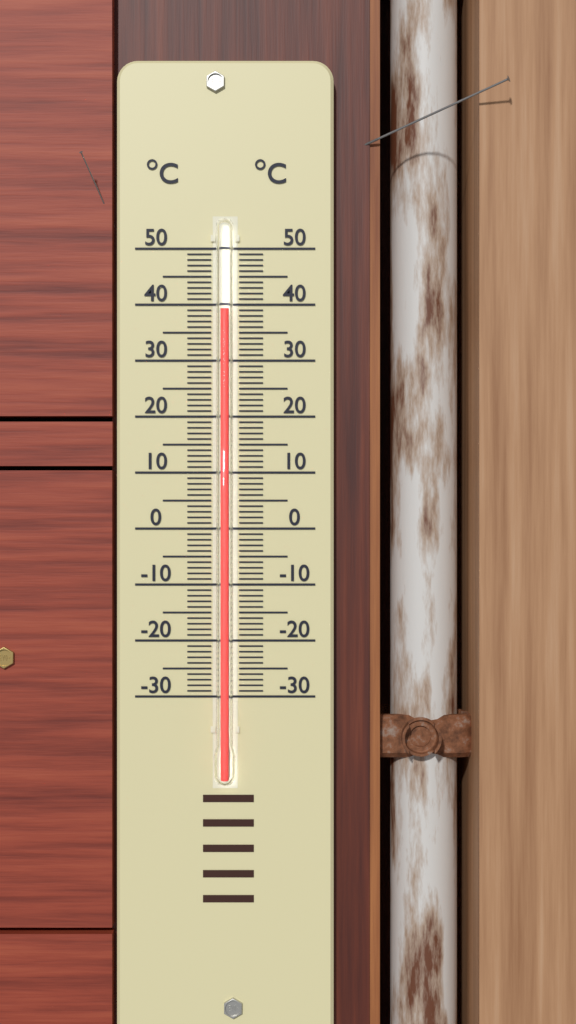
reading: 39 °C
